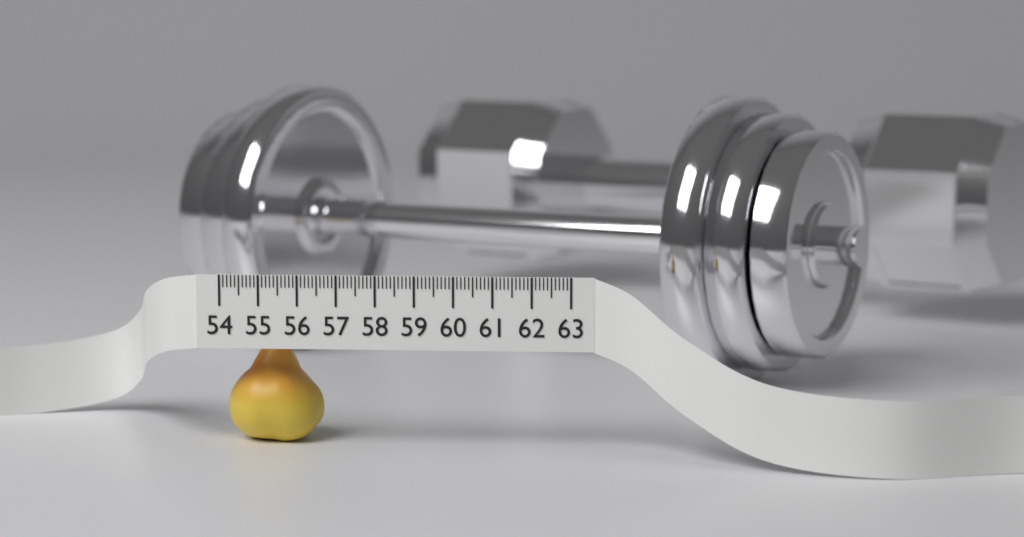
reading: 56.5 (no unit)
